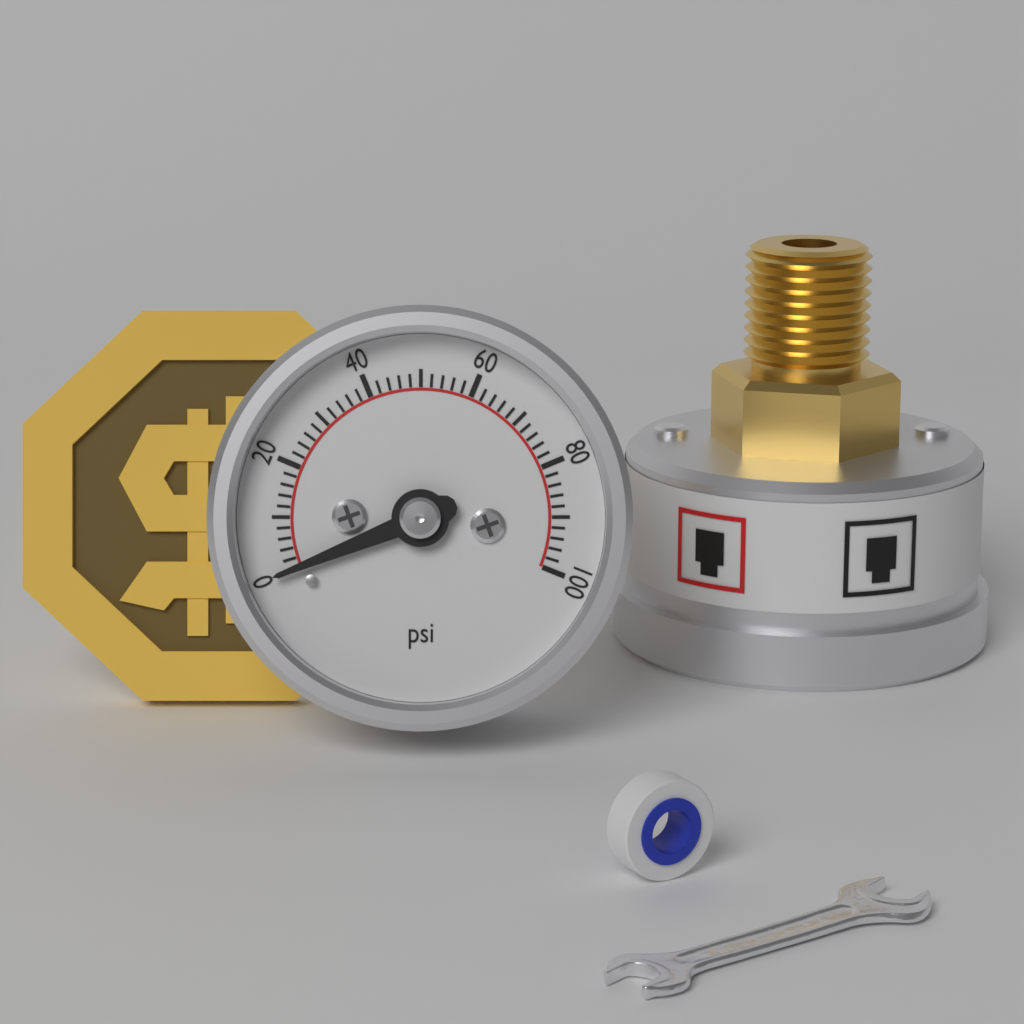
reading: 0 psi
